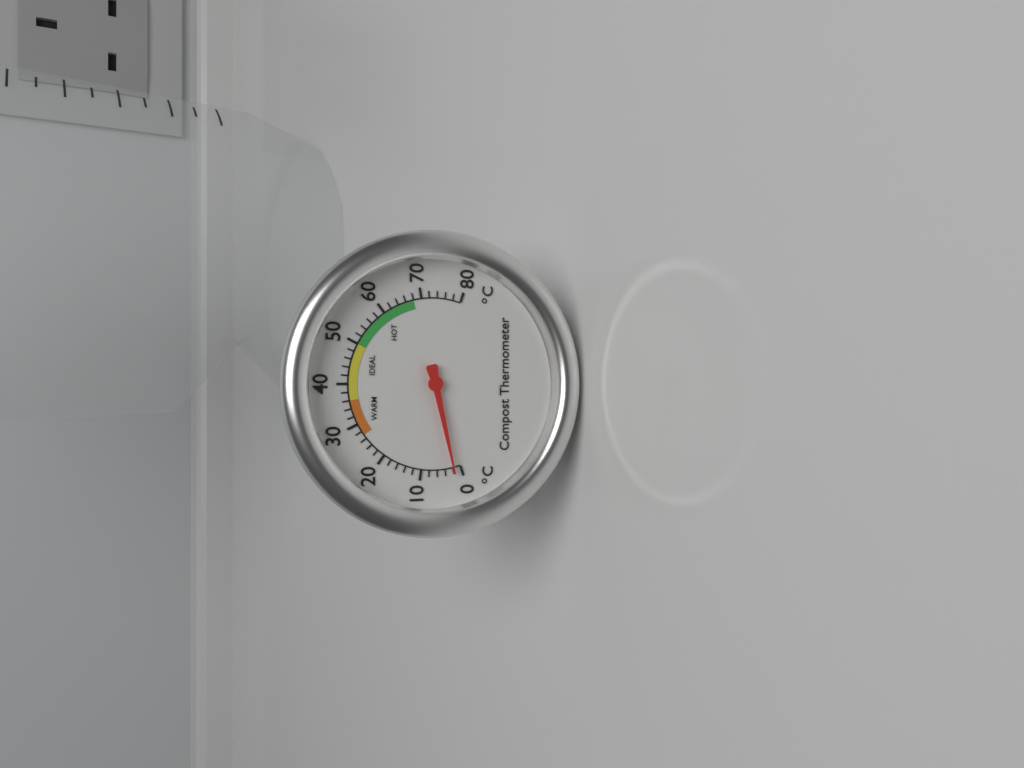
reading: 2 °C
